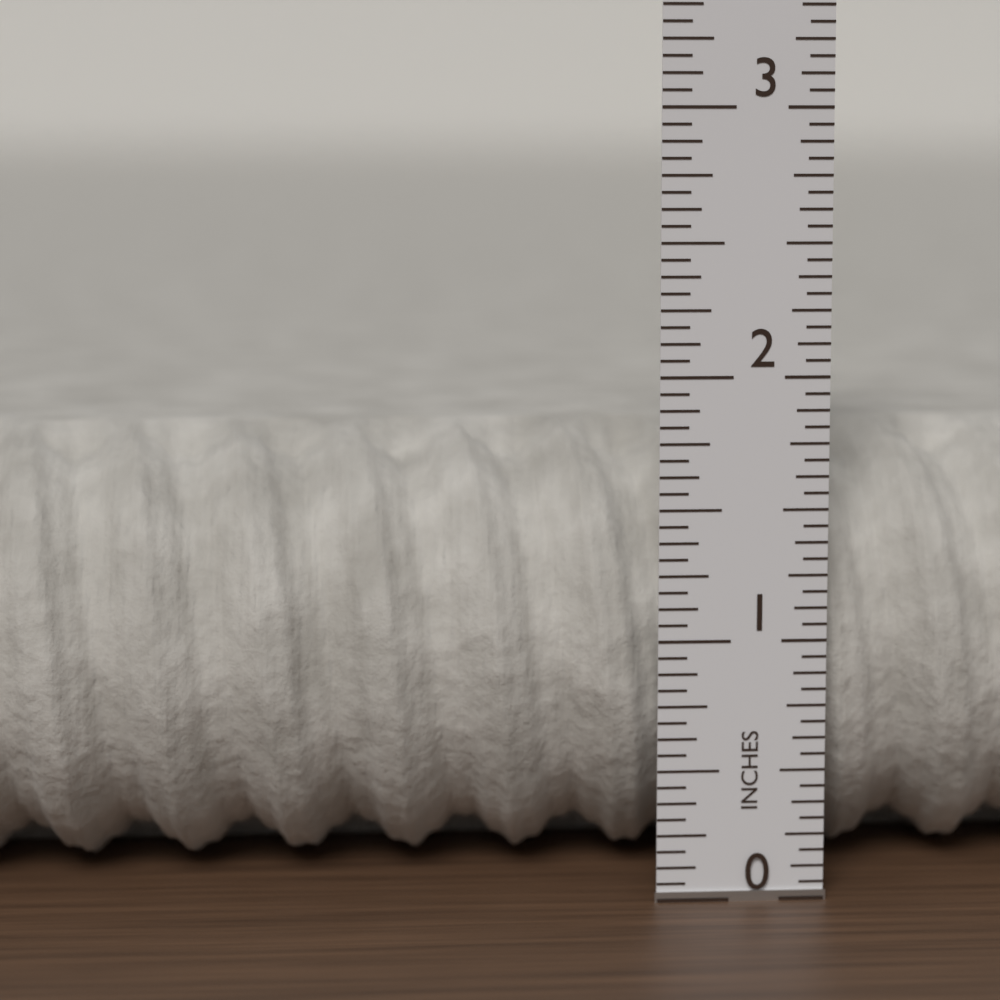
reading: 1.7500 in
